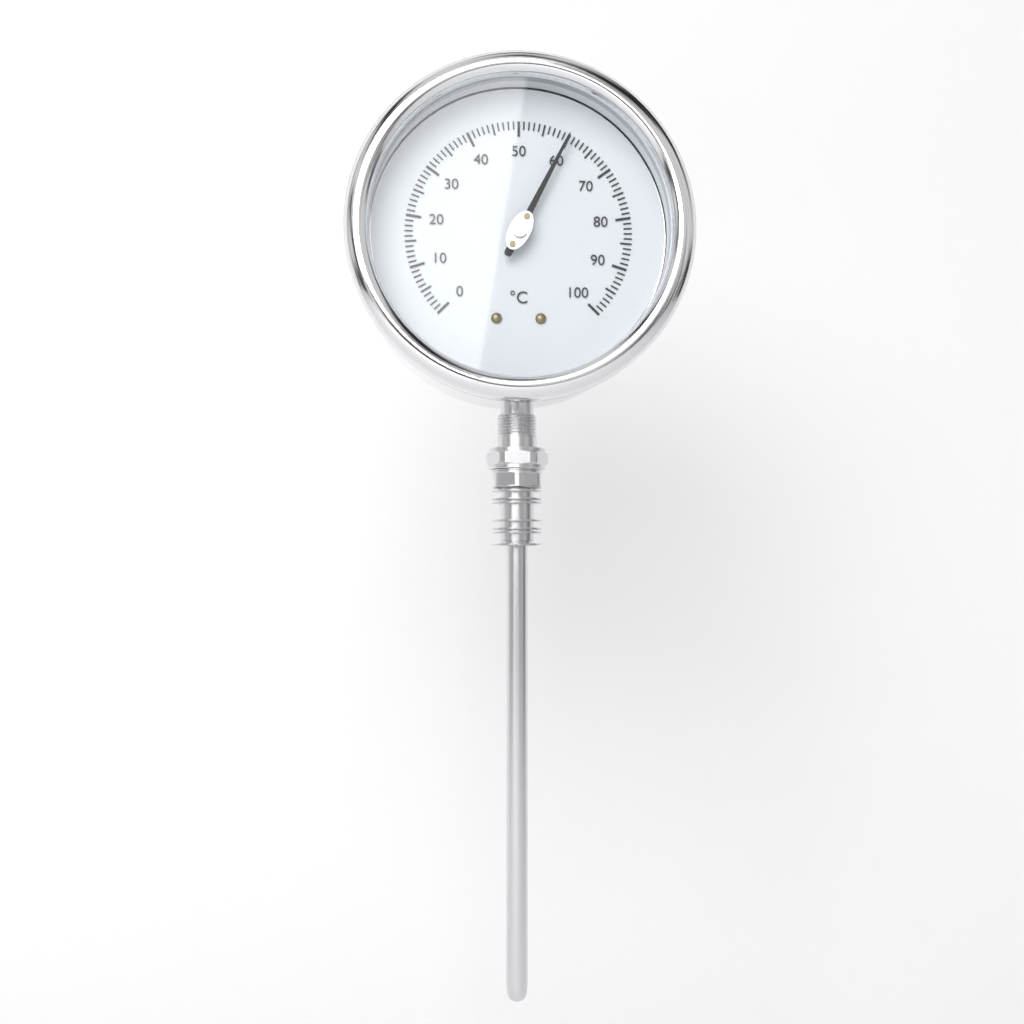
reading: 60 °C
